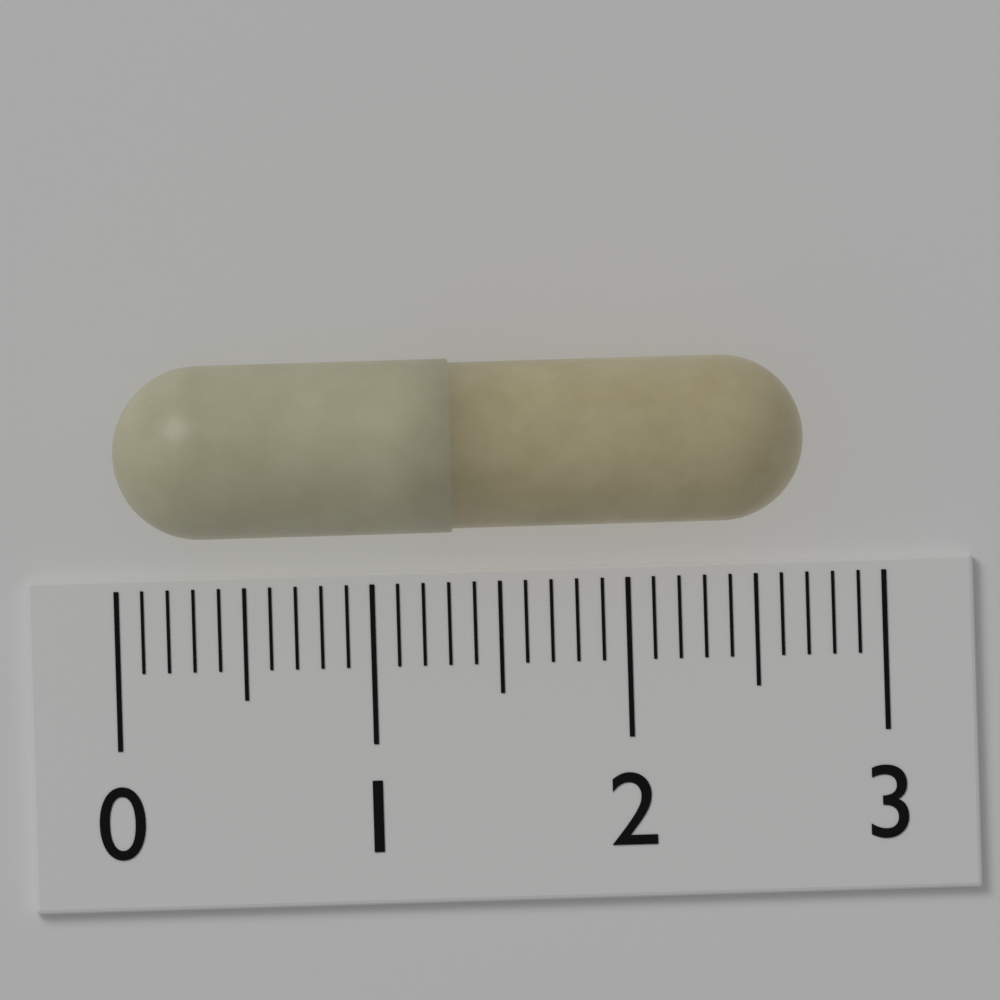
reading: 2.7 (no unit)
